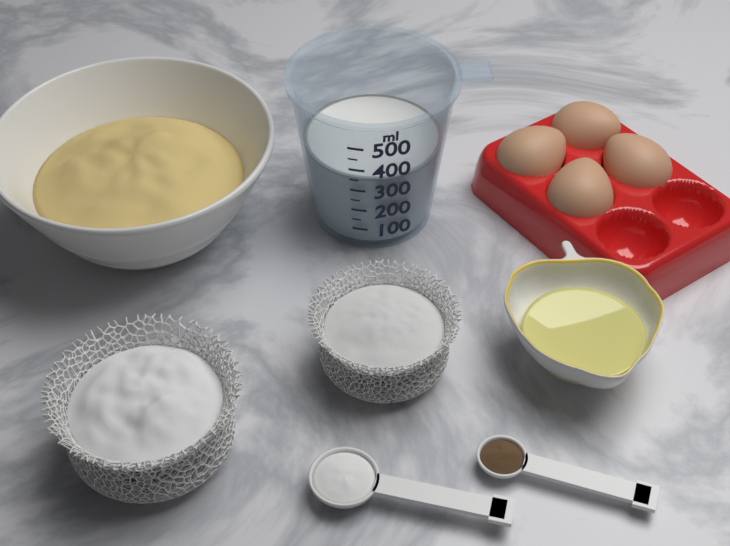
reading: 350 ml
